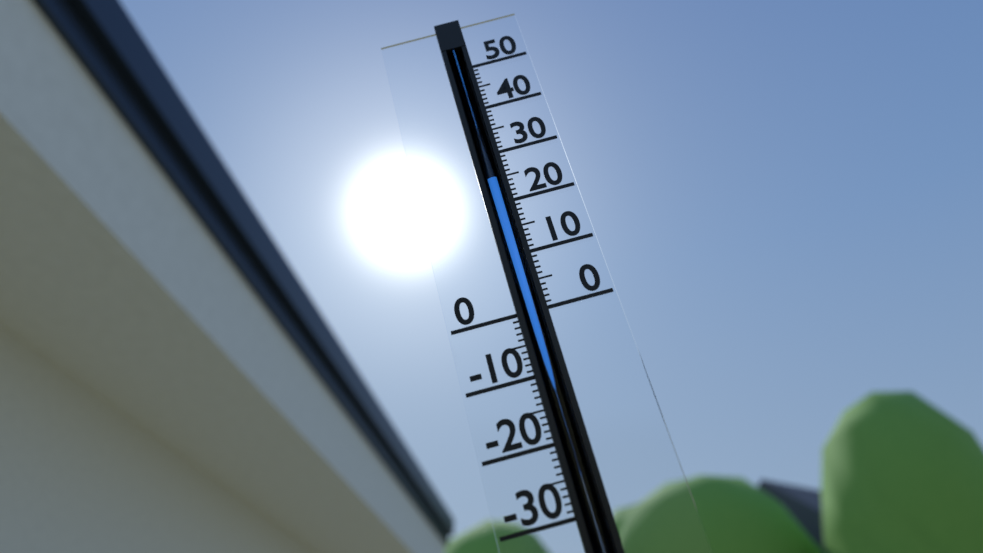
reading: 25 (no unit)
